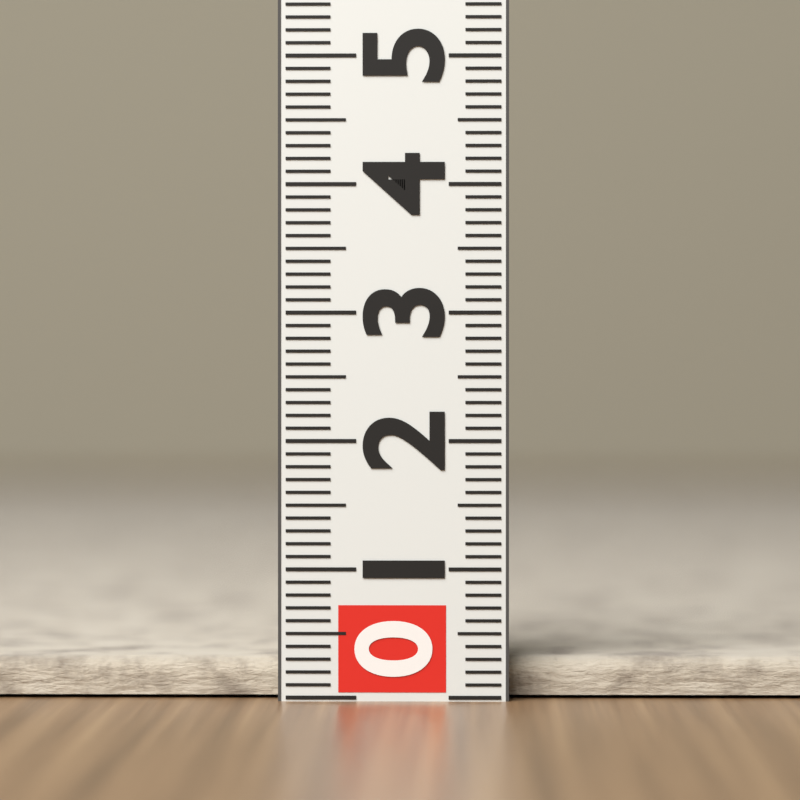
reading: 0.3 (no unit)
